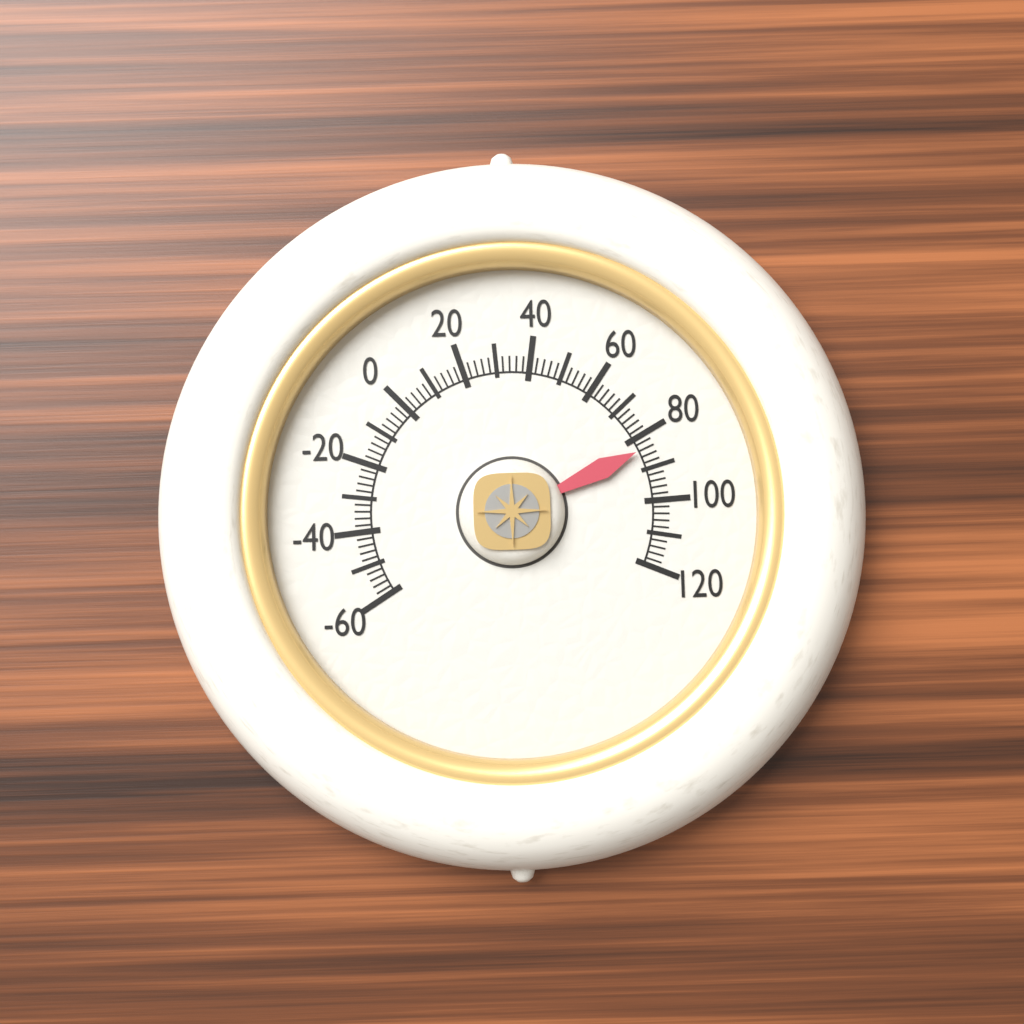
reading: 84 (no unit)
